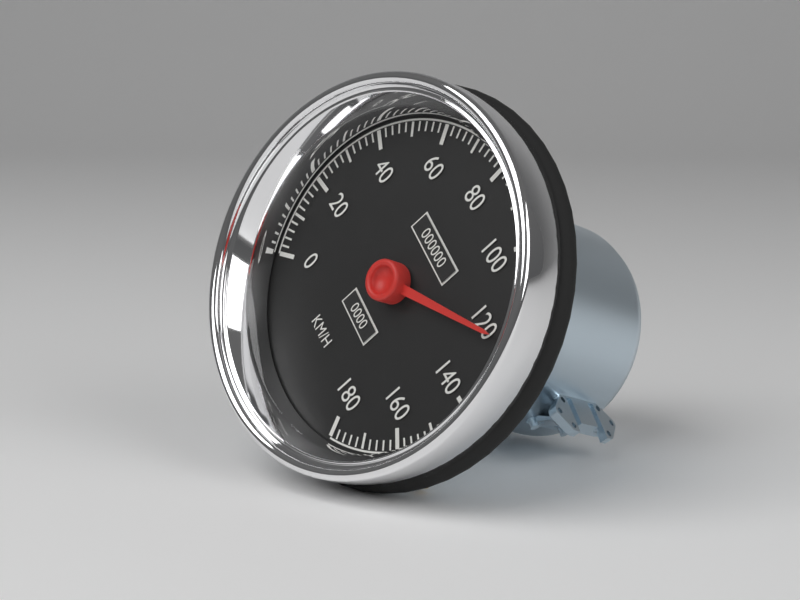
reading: 122 km/h
